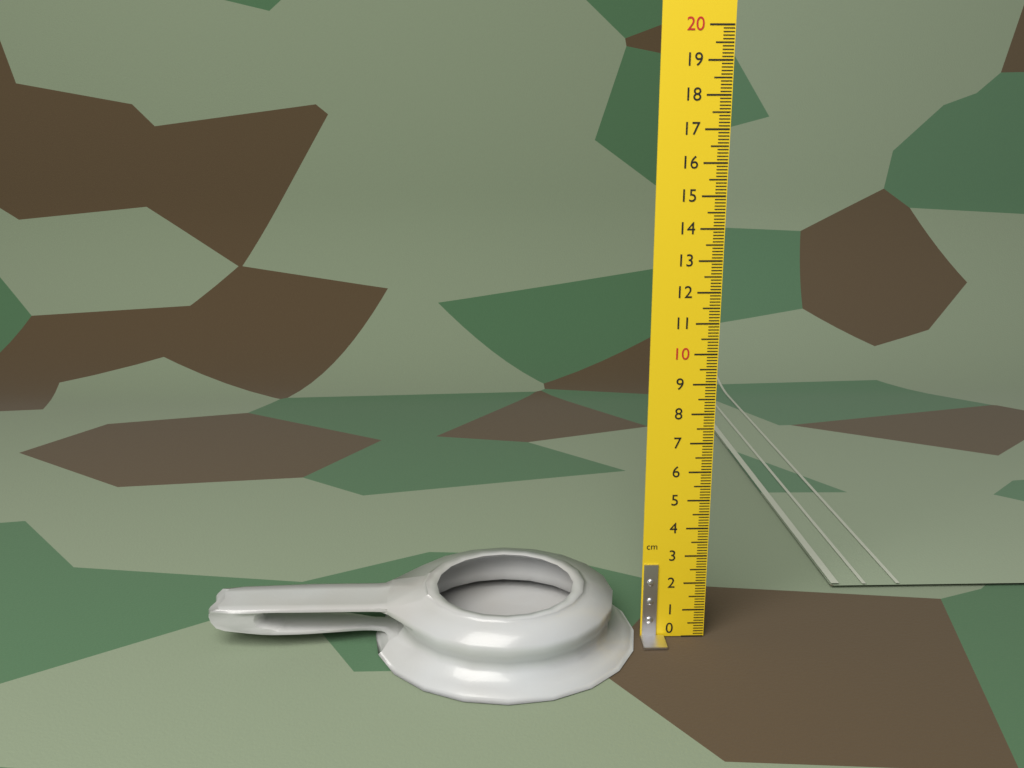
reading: 1.9 cm
